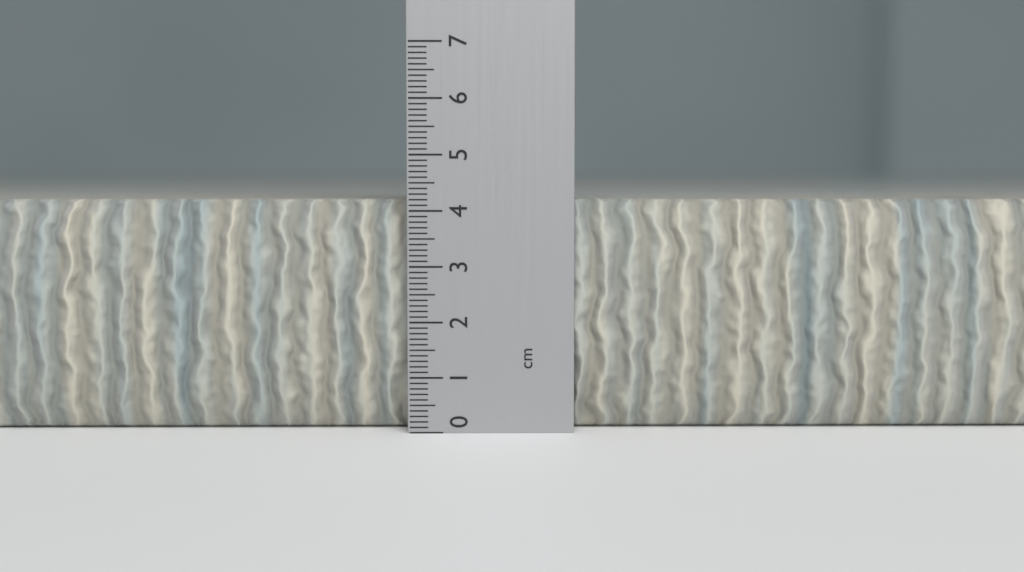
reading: 4.2 cm
